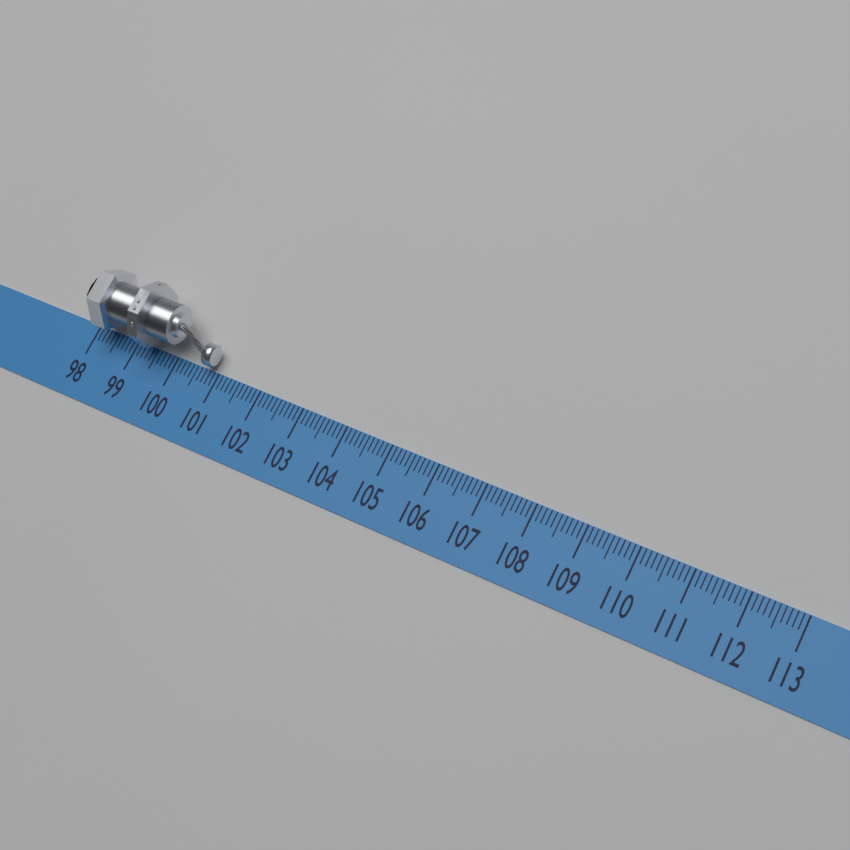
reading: 100.9 (no unit)
